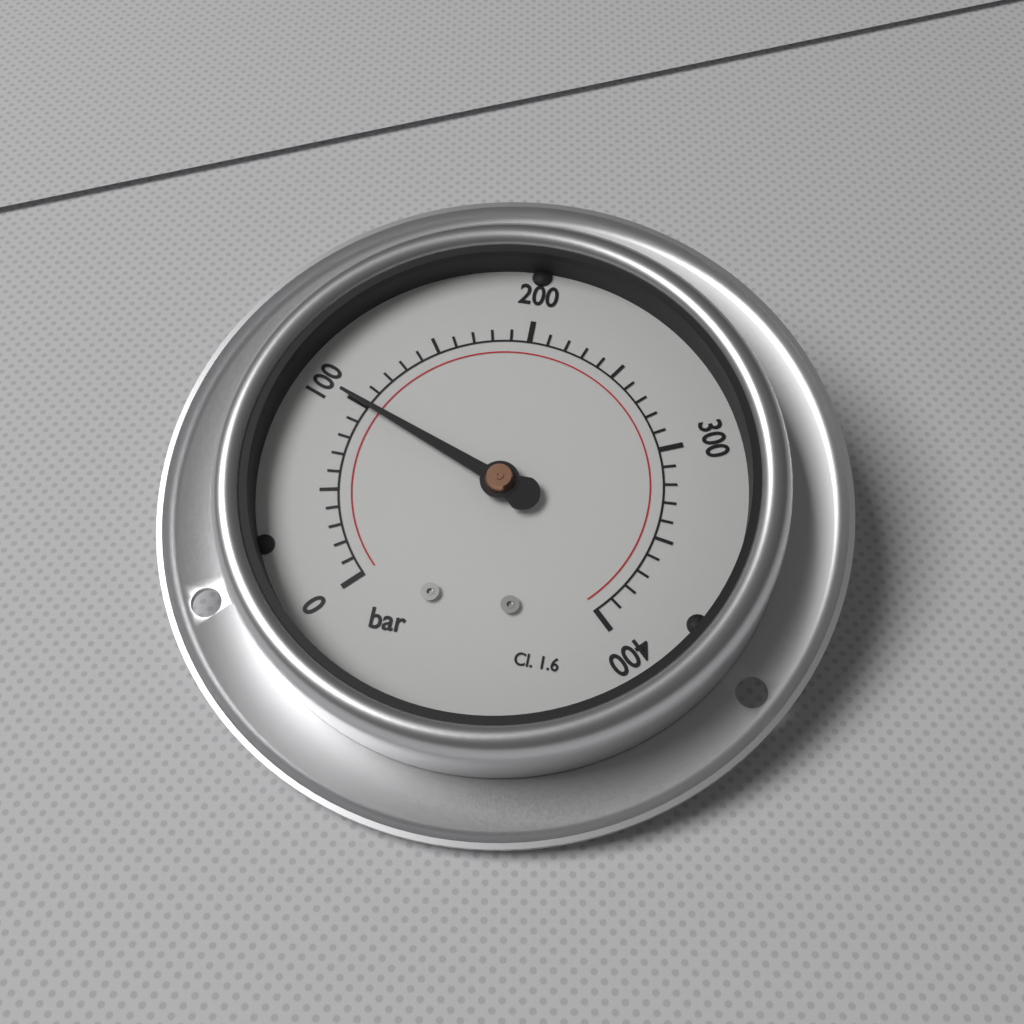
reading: 100 bar
